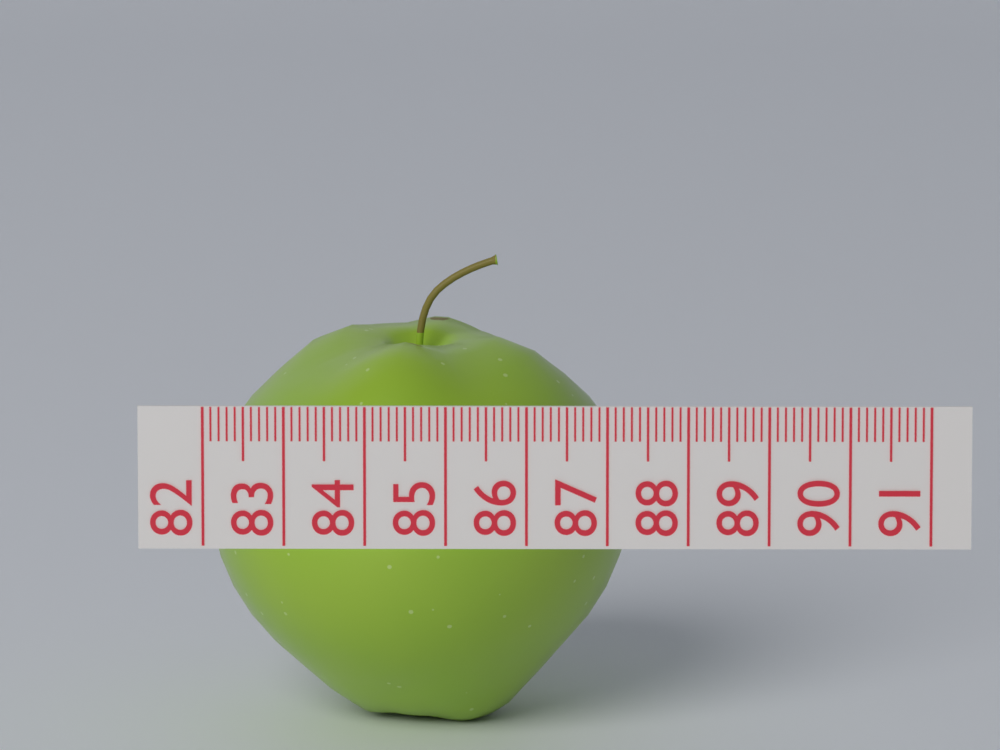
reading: 87.3 (no unit)
